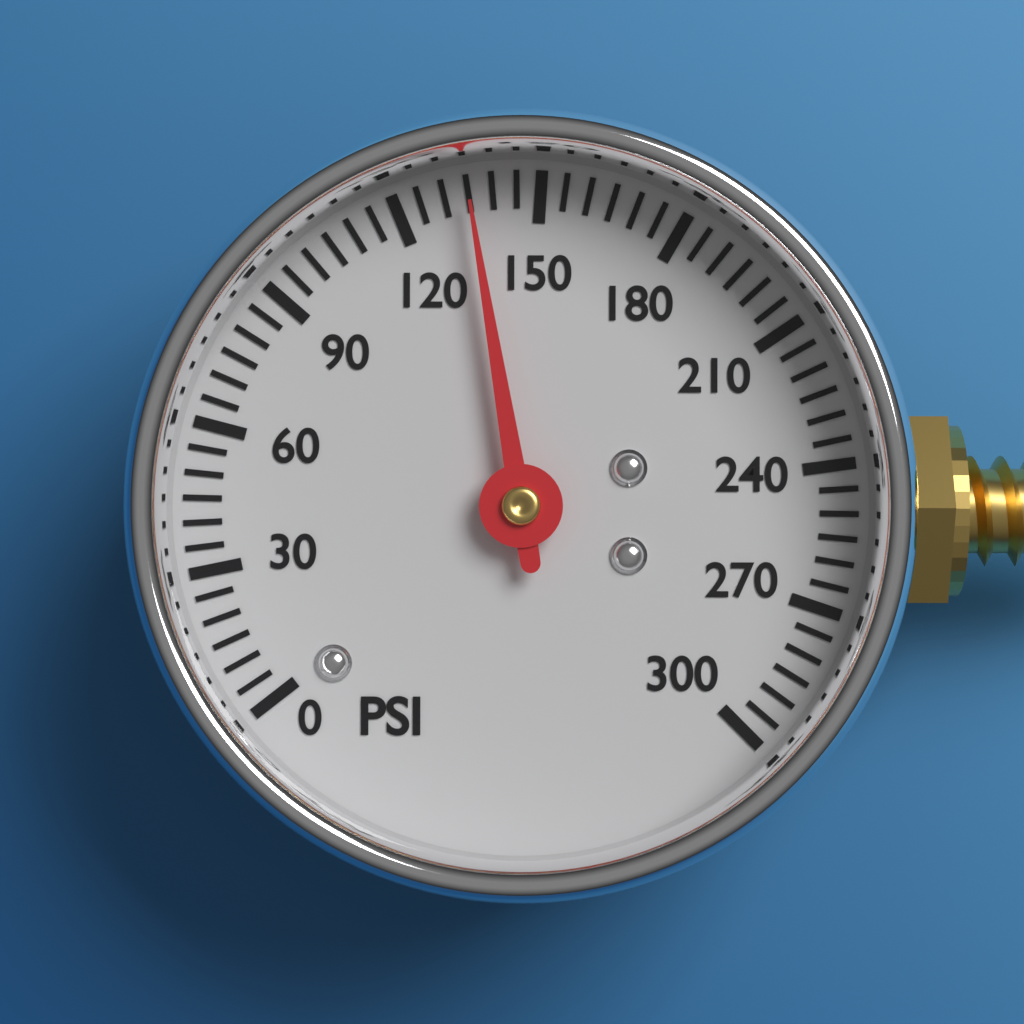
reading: 135 psi
